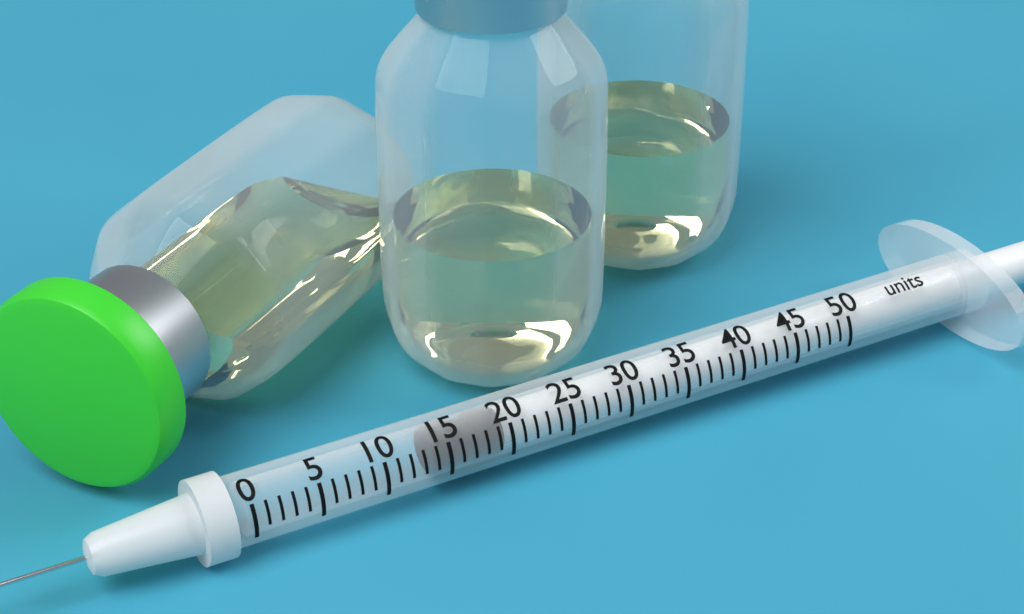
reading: 14 units
